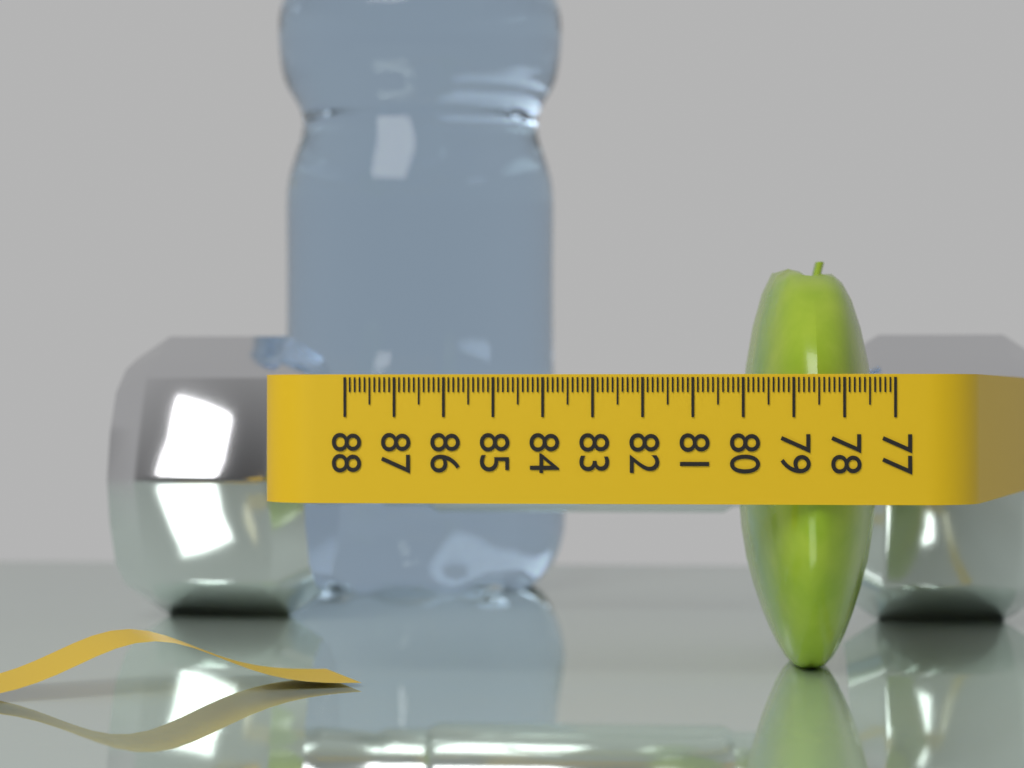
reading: 80.0 (no unit)
